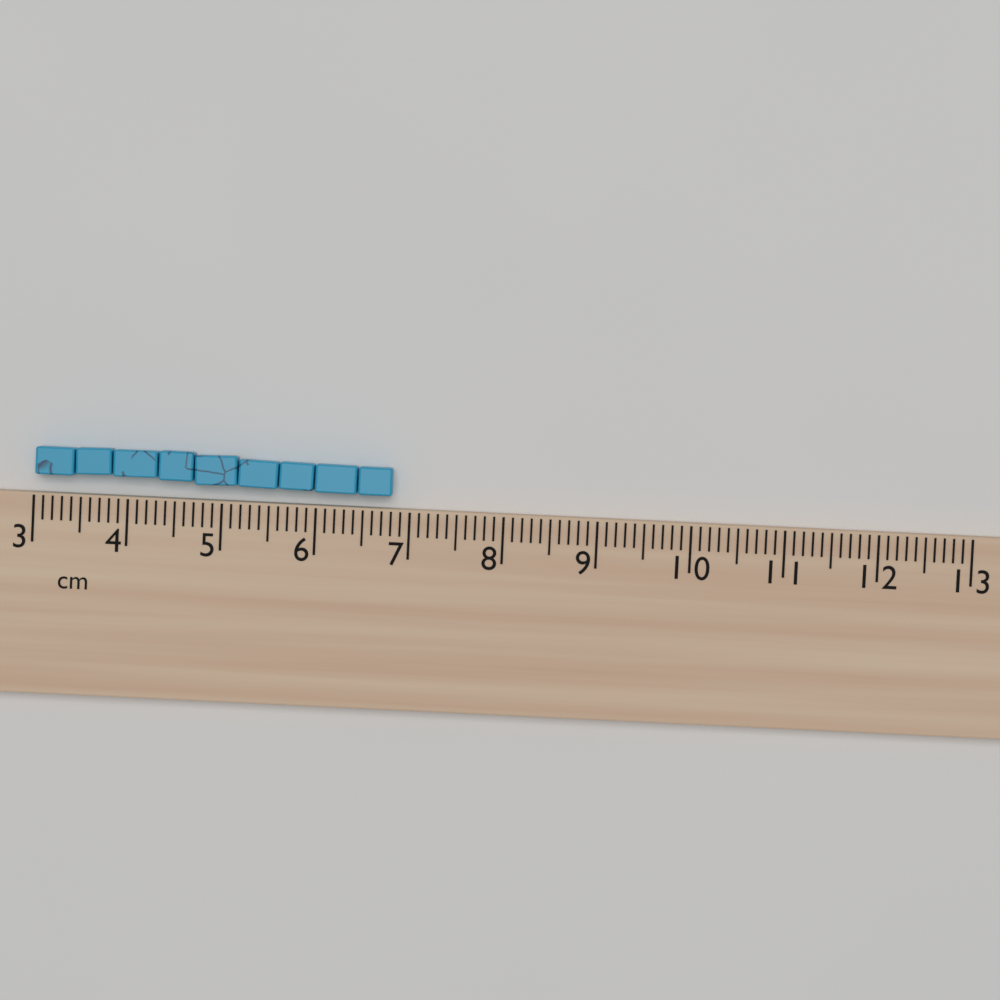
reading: 6.8 cm
